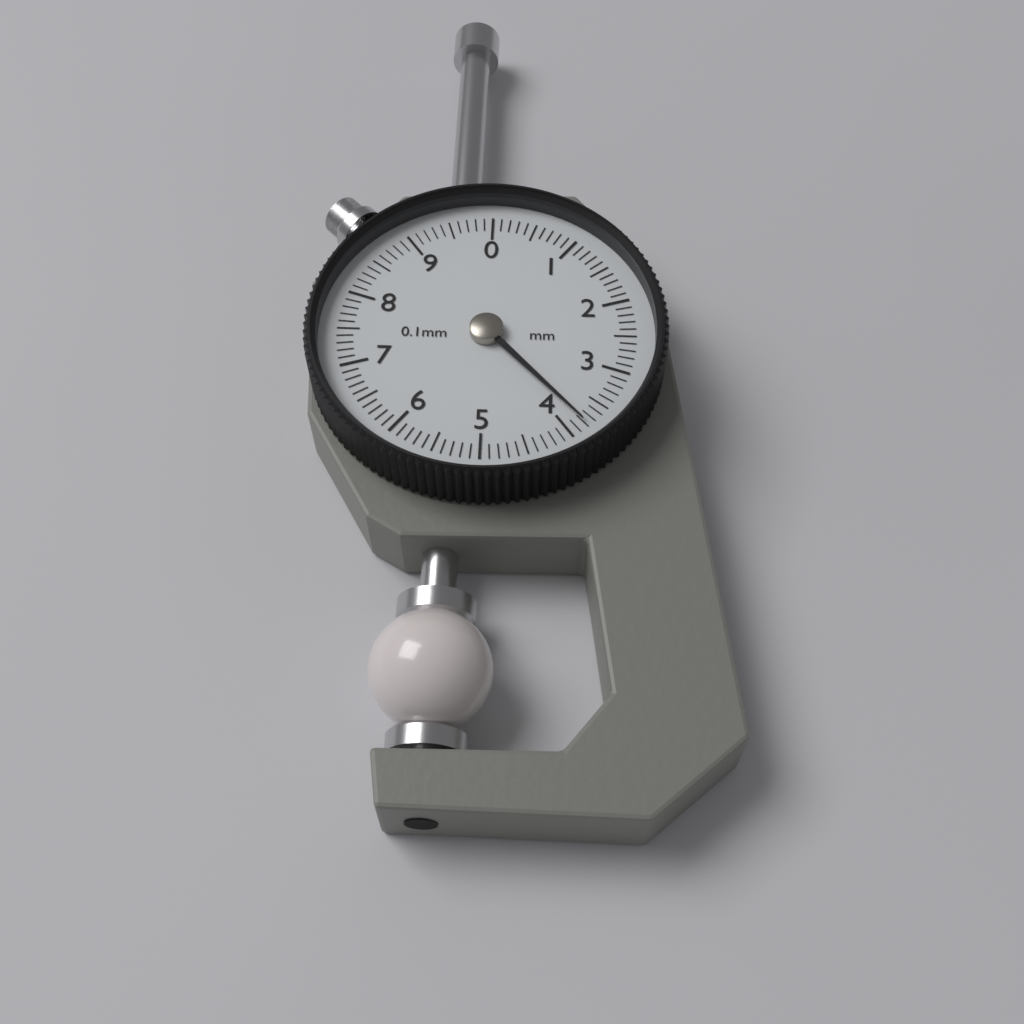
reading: 3.8 mm
